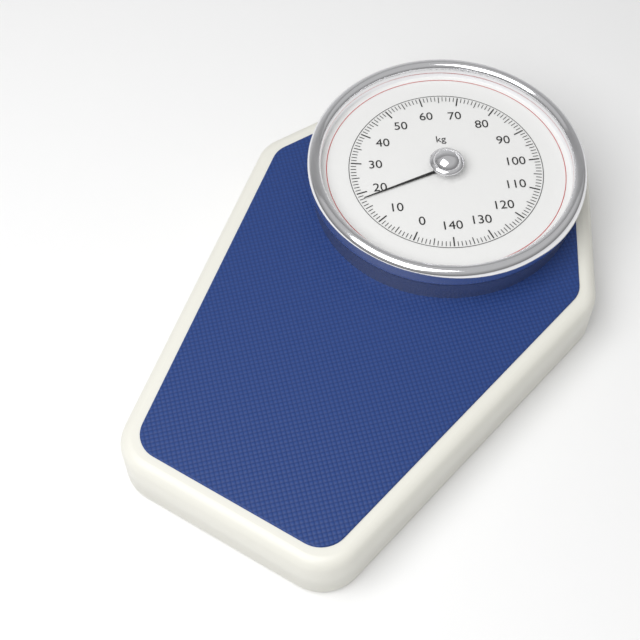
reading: 18 kg
